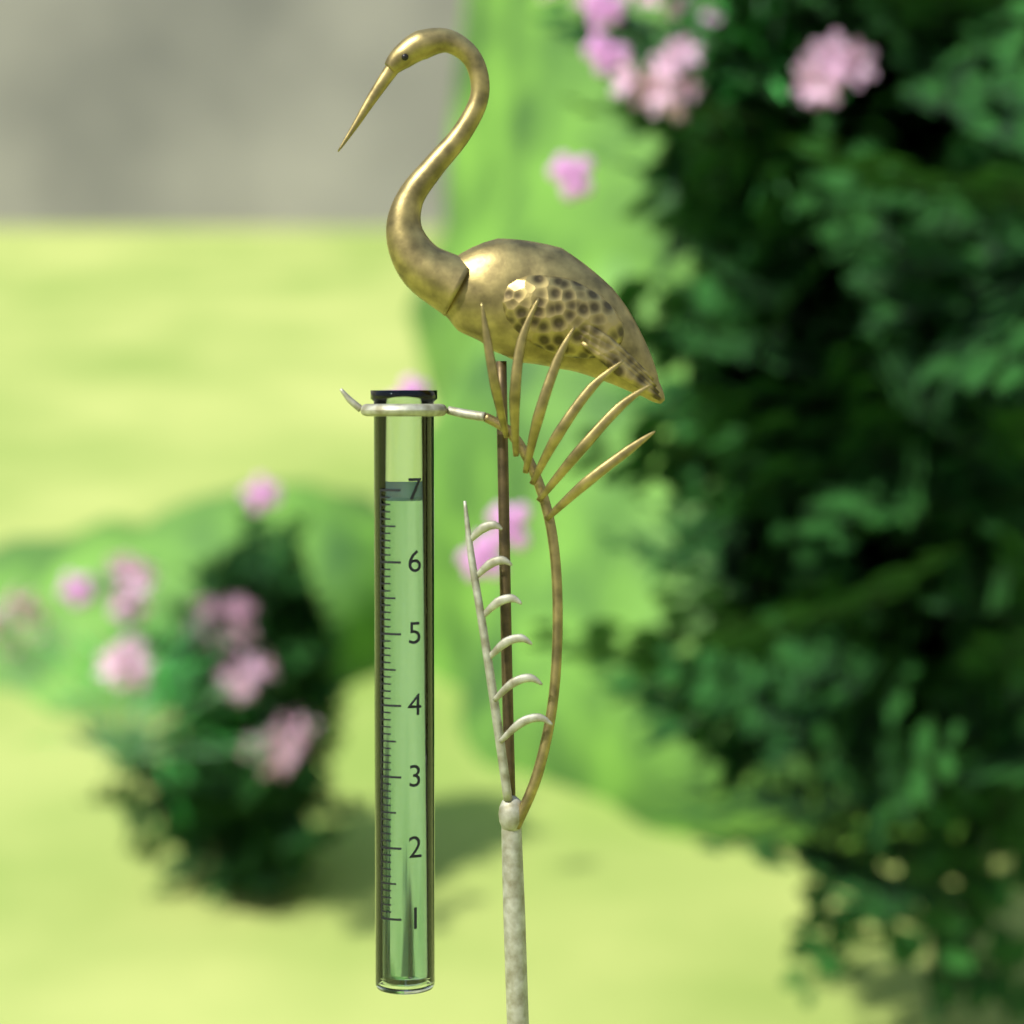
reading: 6.9 (no unit)
